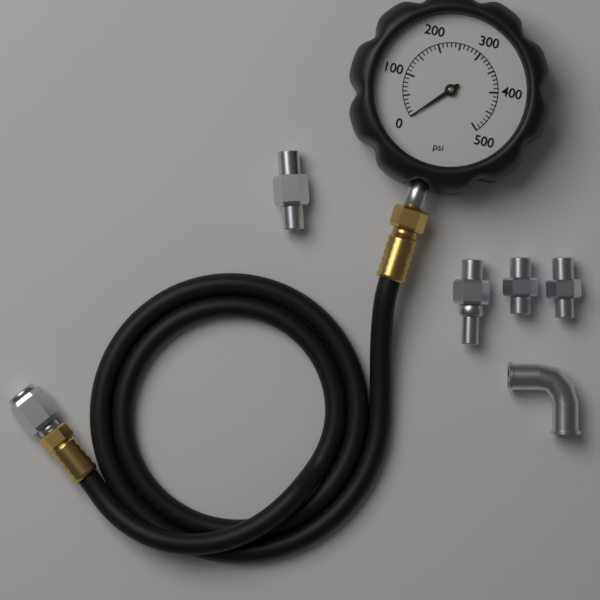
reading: 0 psi
